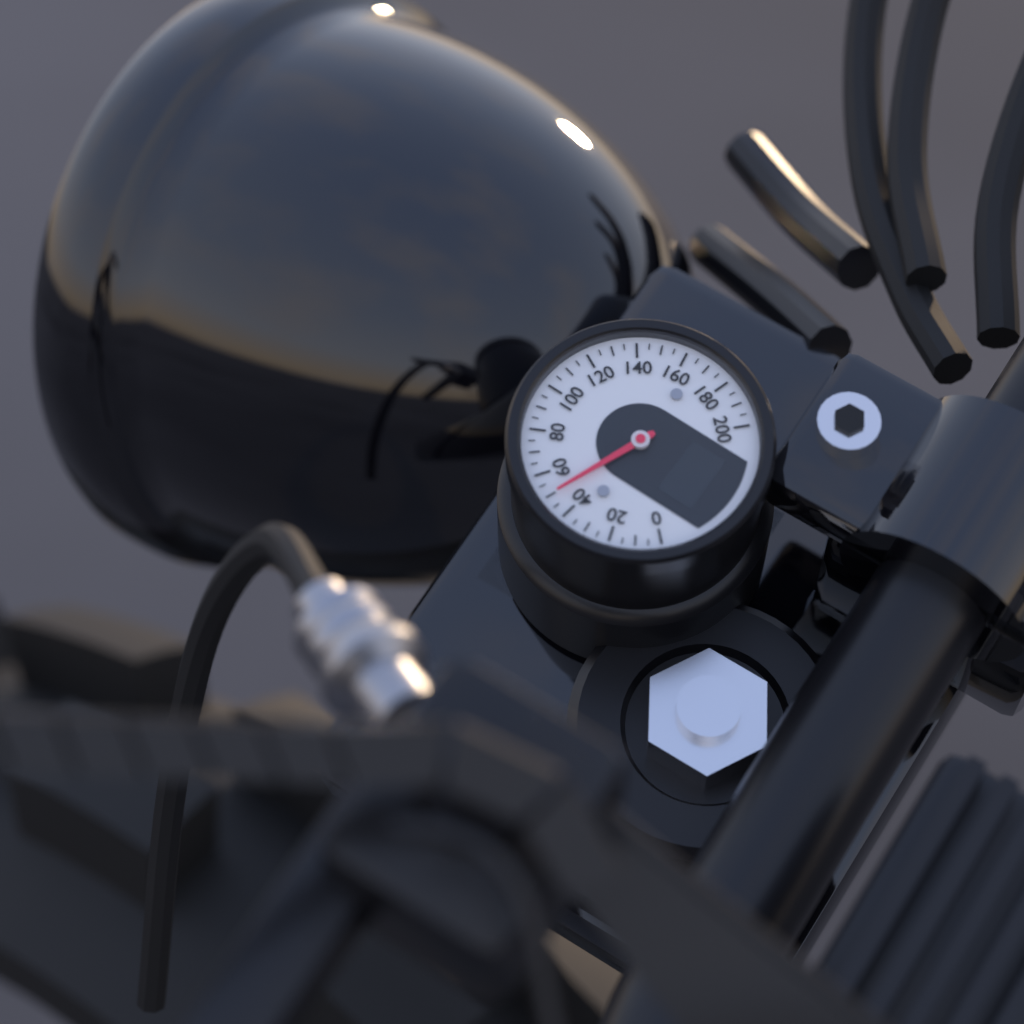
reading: 50 (no unit)
